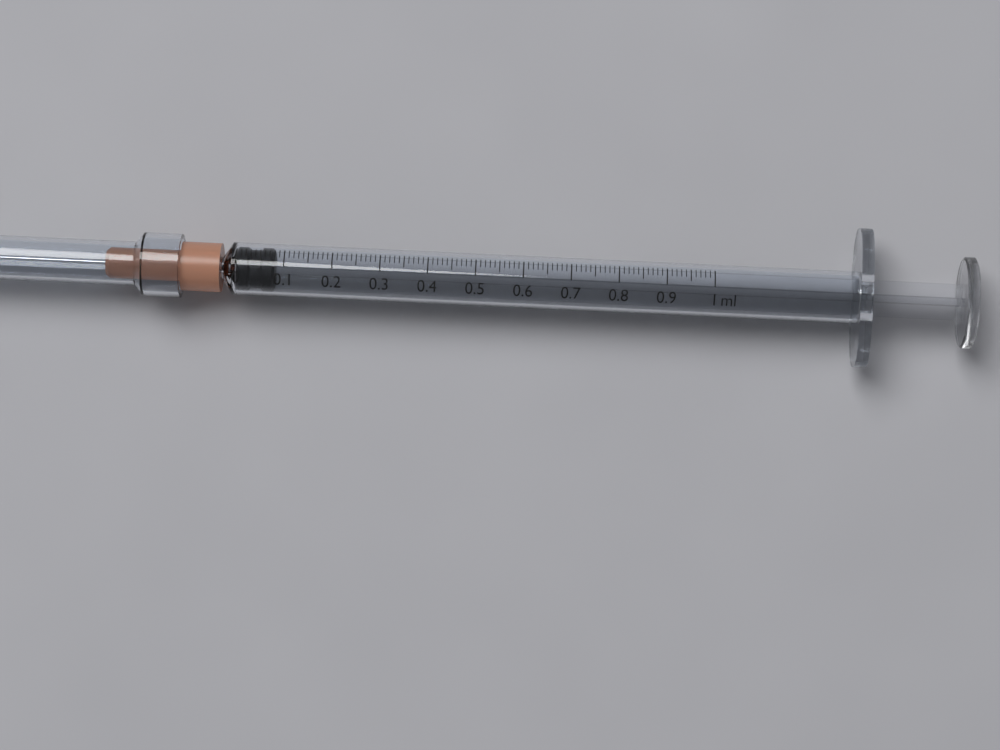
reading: 0.00 ml
